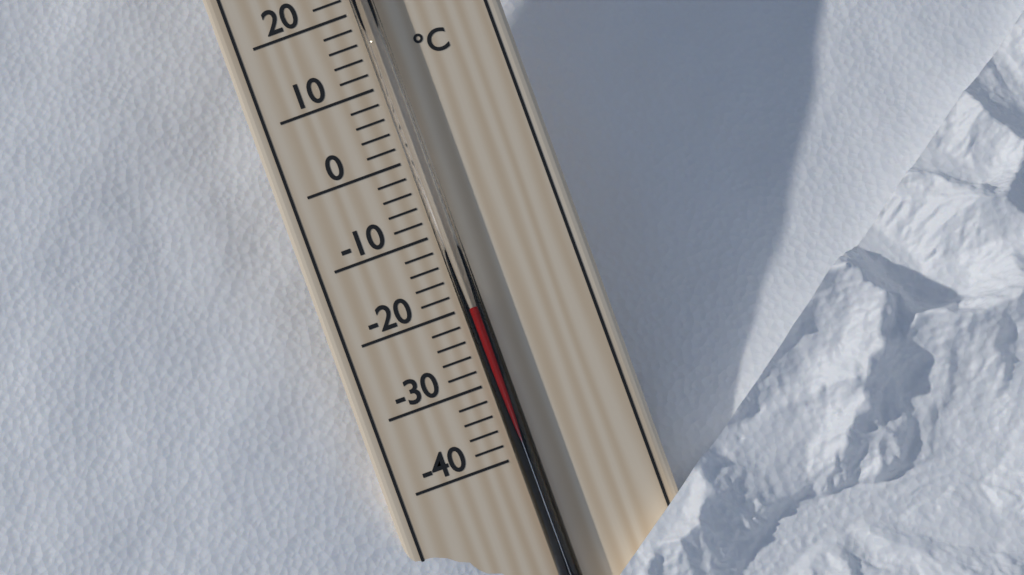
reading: -20 °C
